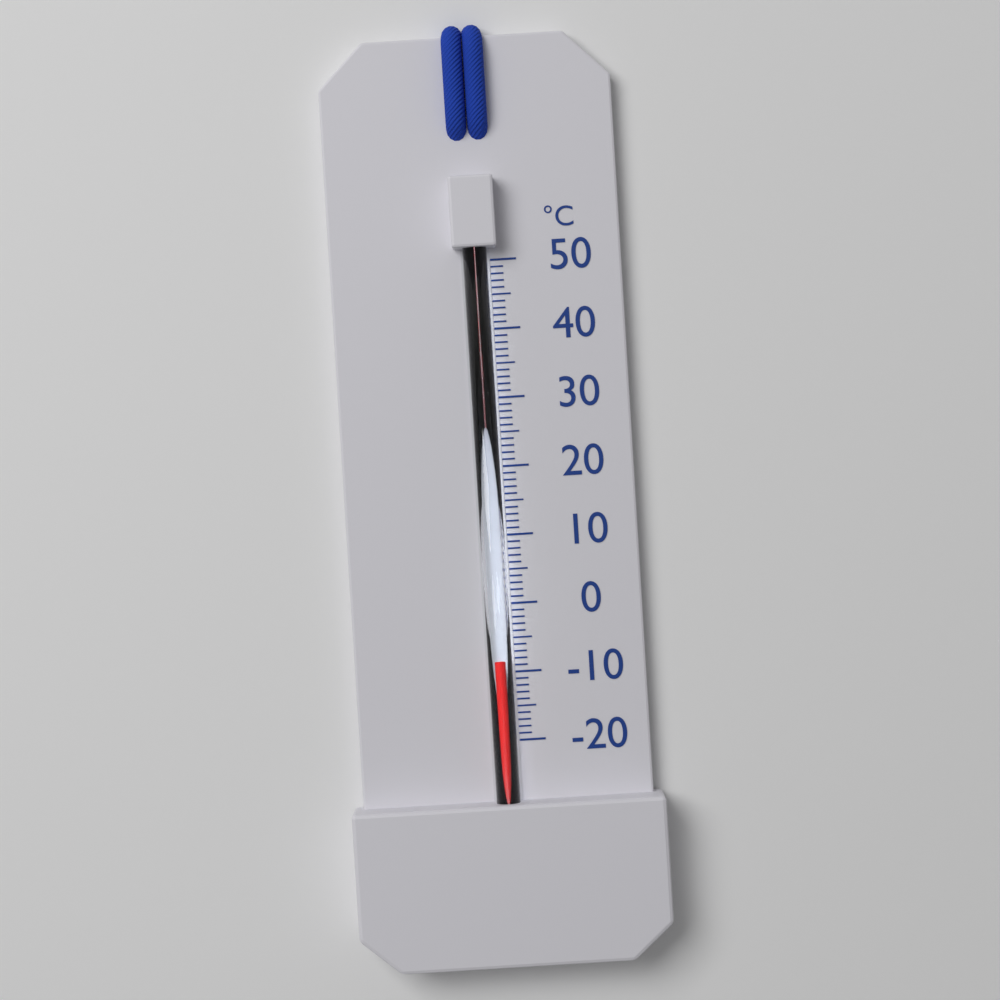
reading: -8 °C
